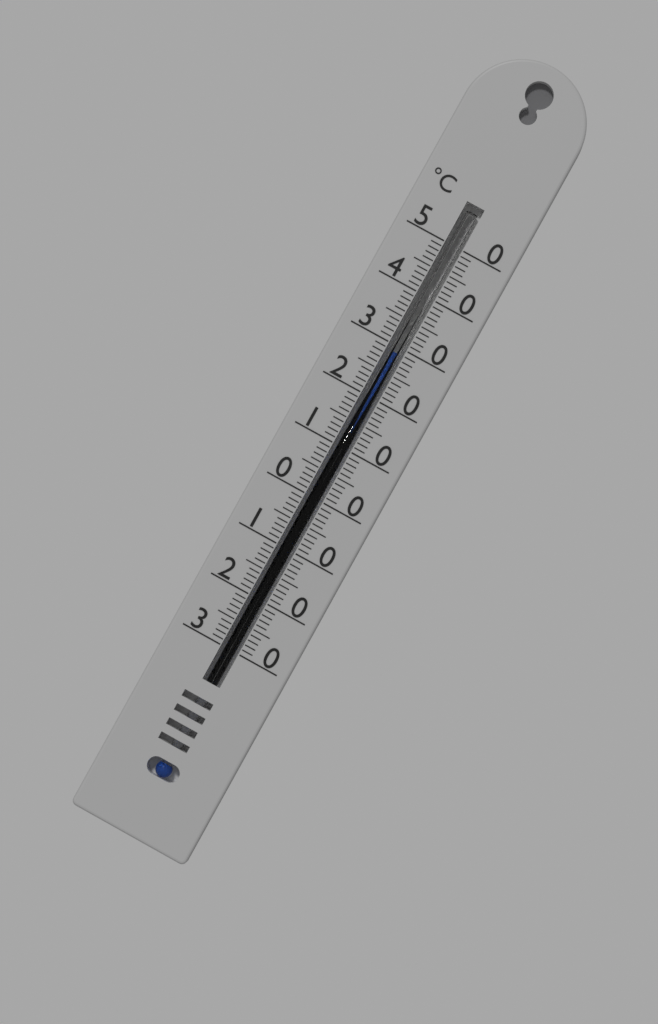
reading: 29 °C
